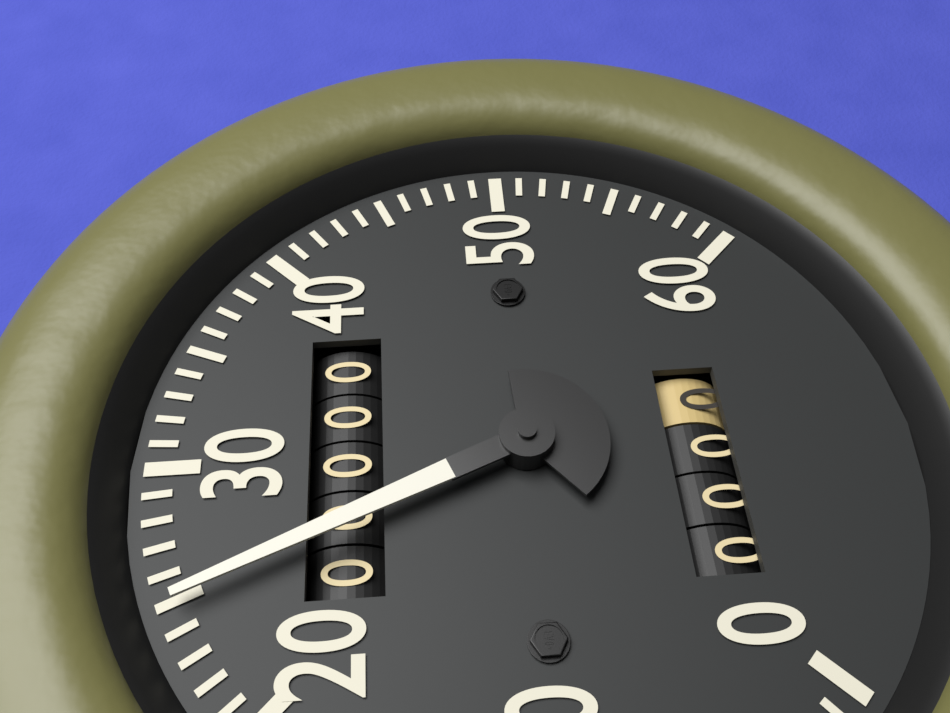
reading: 25 (no unit)
